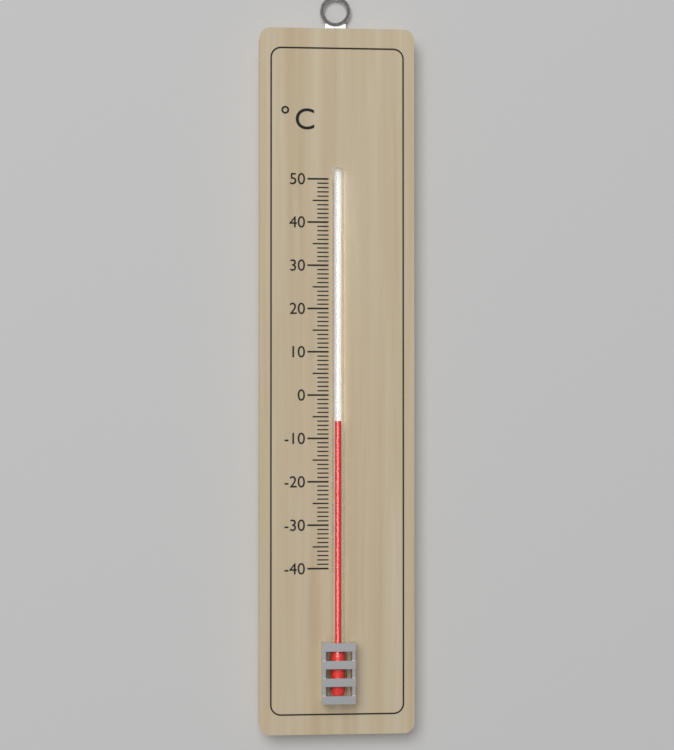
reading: -6 °C
